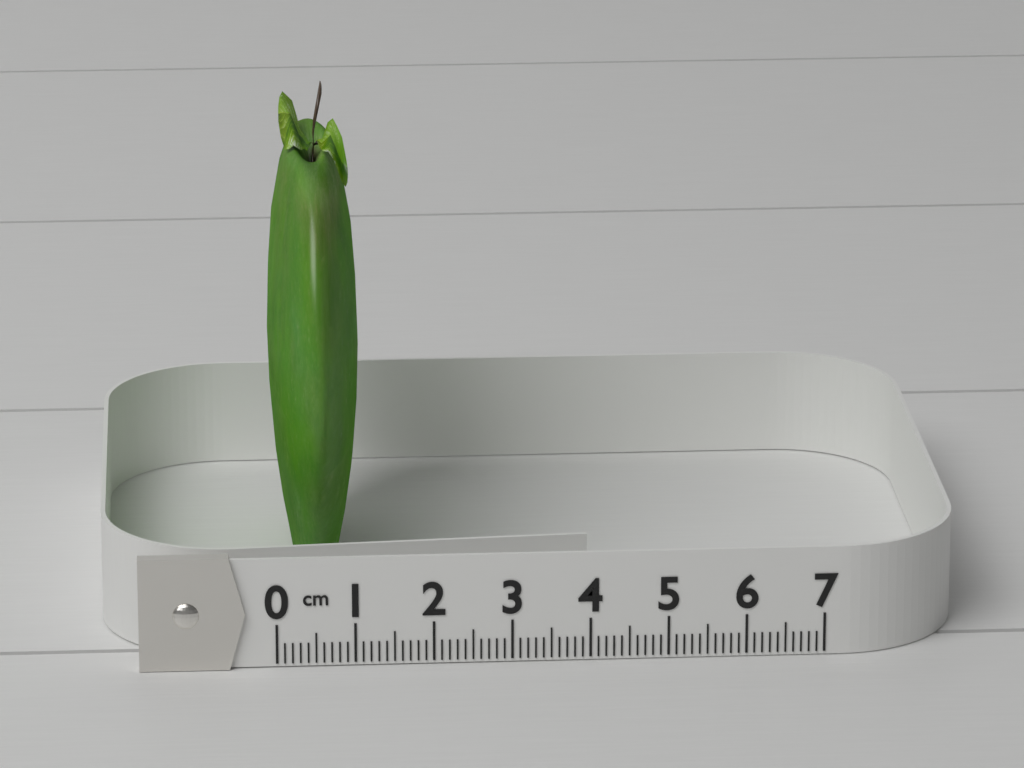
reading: 1.2 cm
